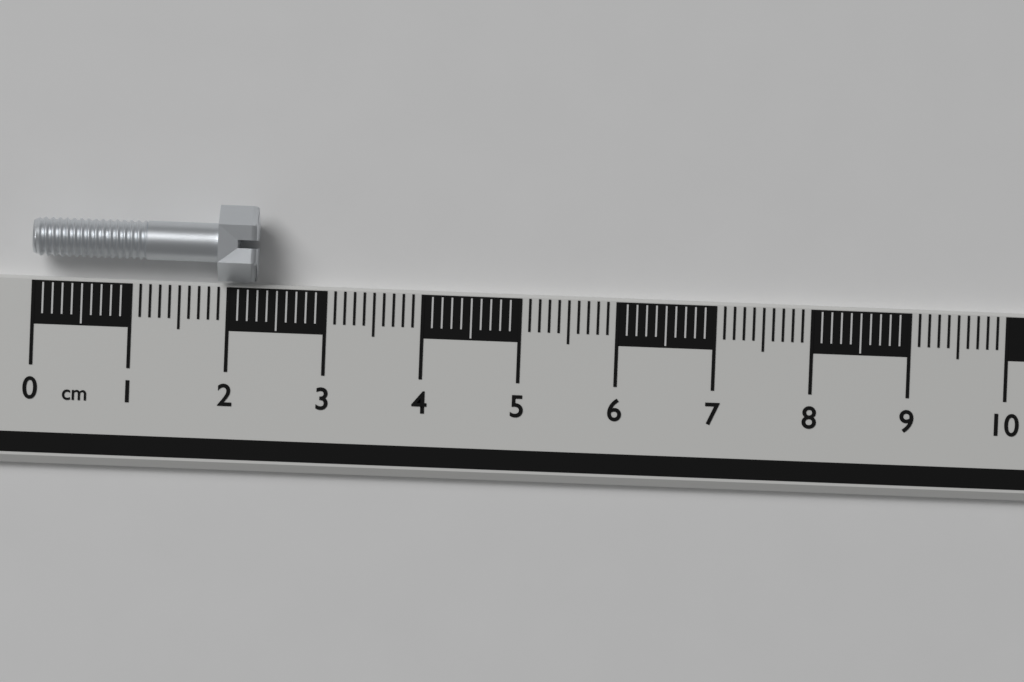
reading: 2.3 cm
